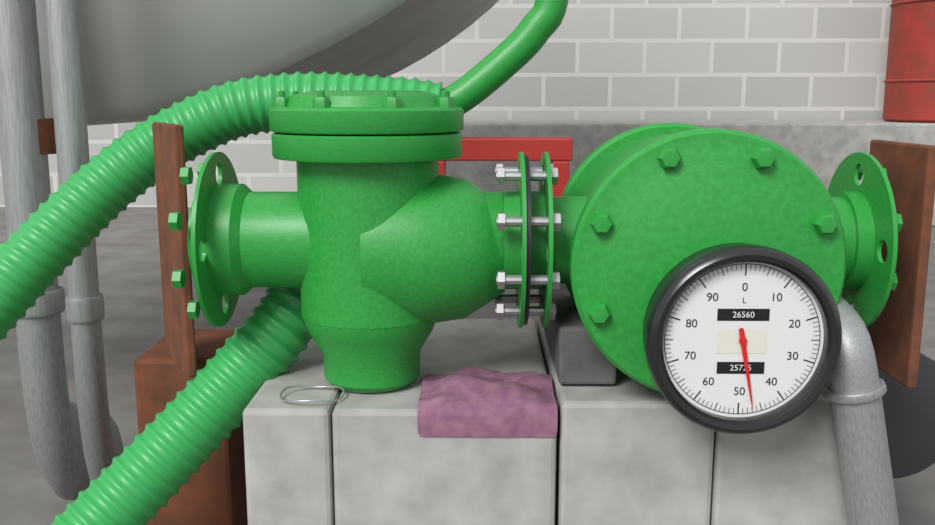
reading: 47 L
